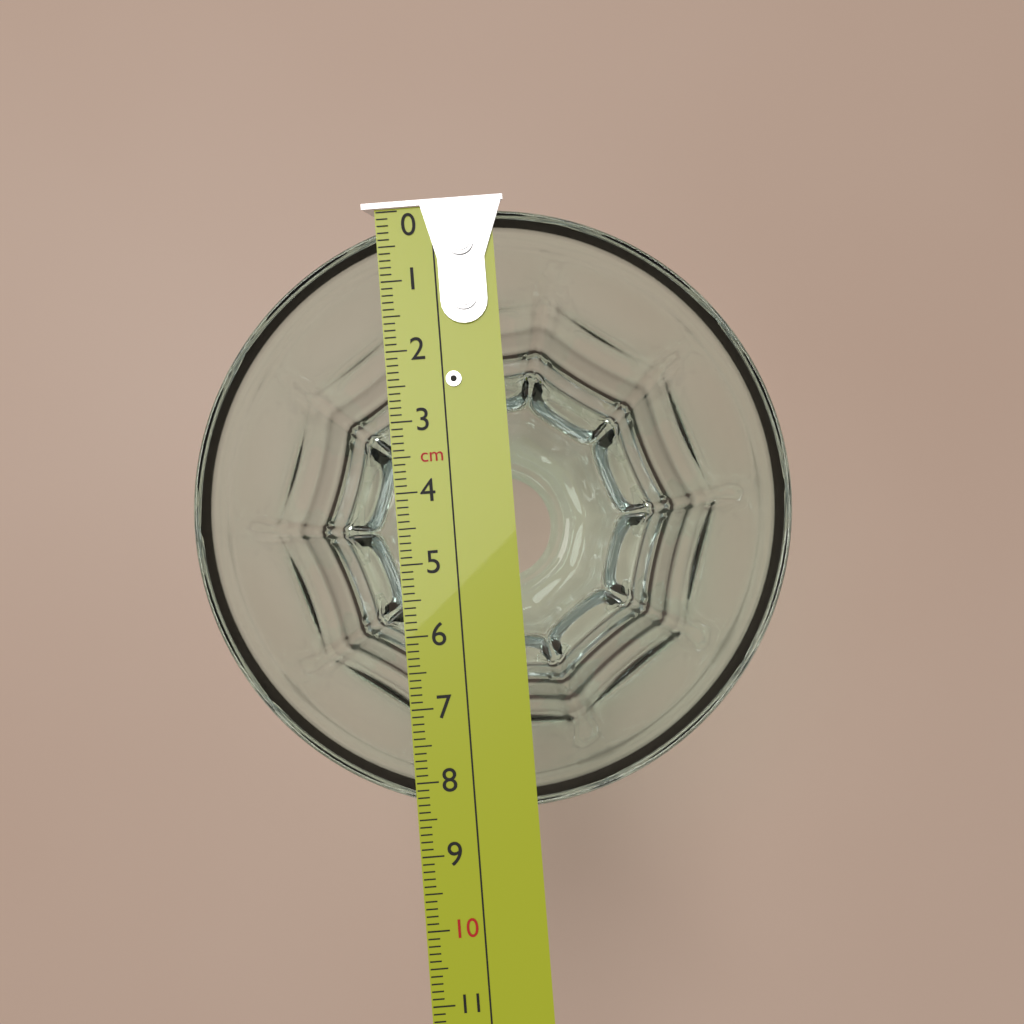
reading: 8.5 cm
